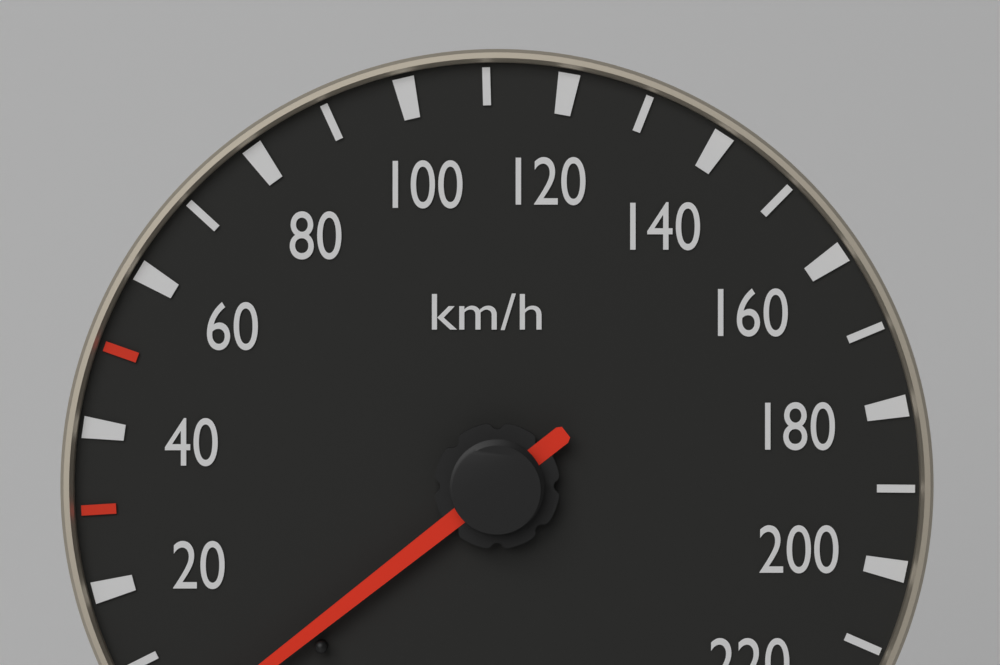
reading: 0 km/h
